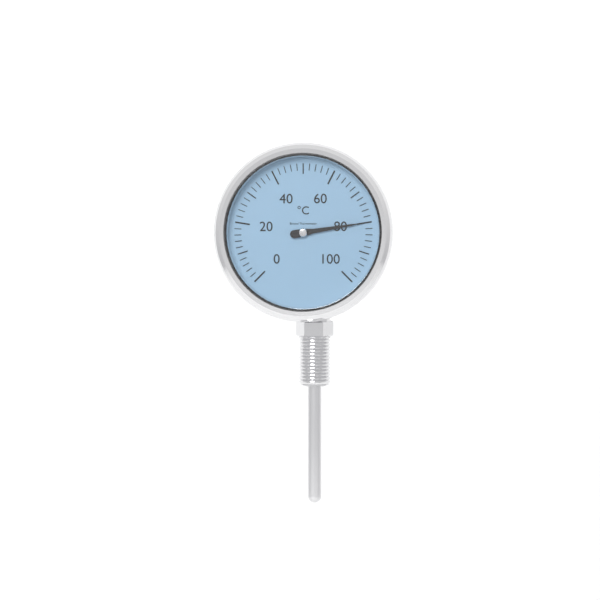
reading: 80 °C
